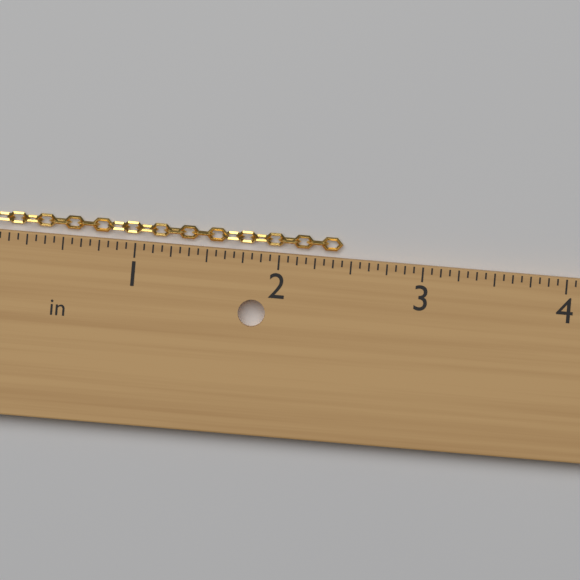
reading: 2.4375 in
